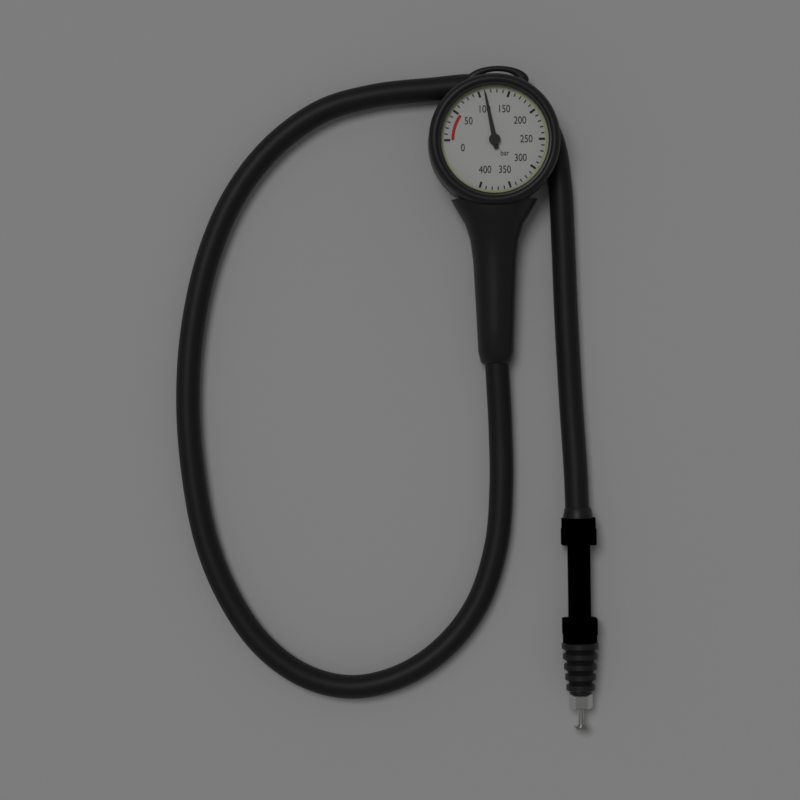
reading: 110 bar
